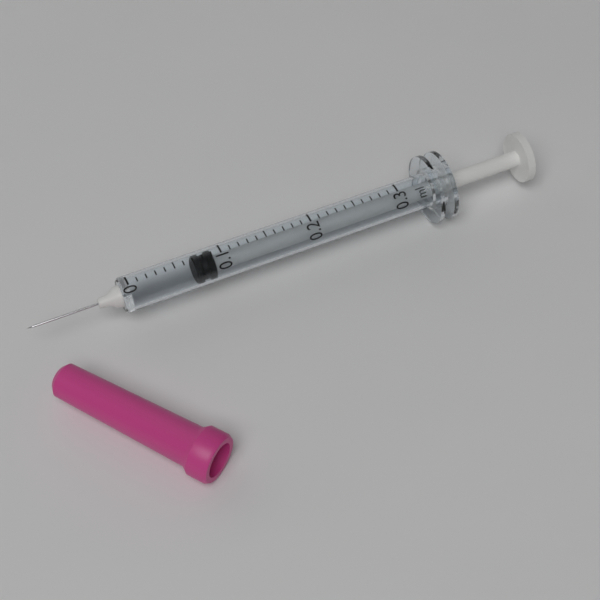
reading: 0.07 ml
